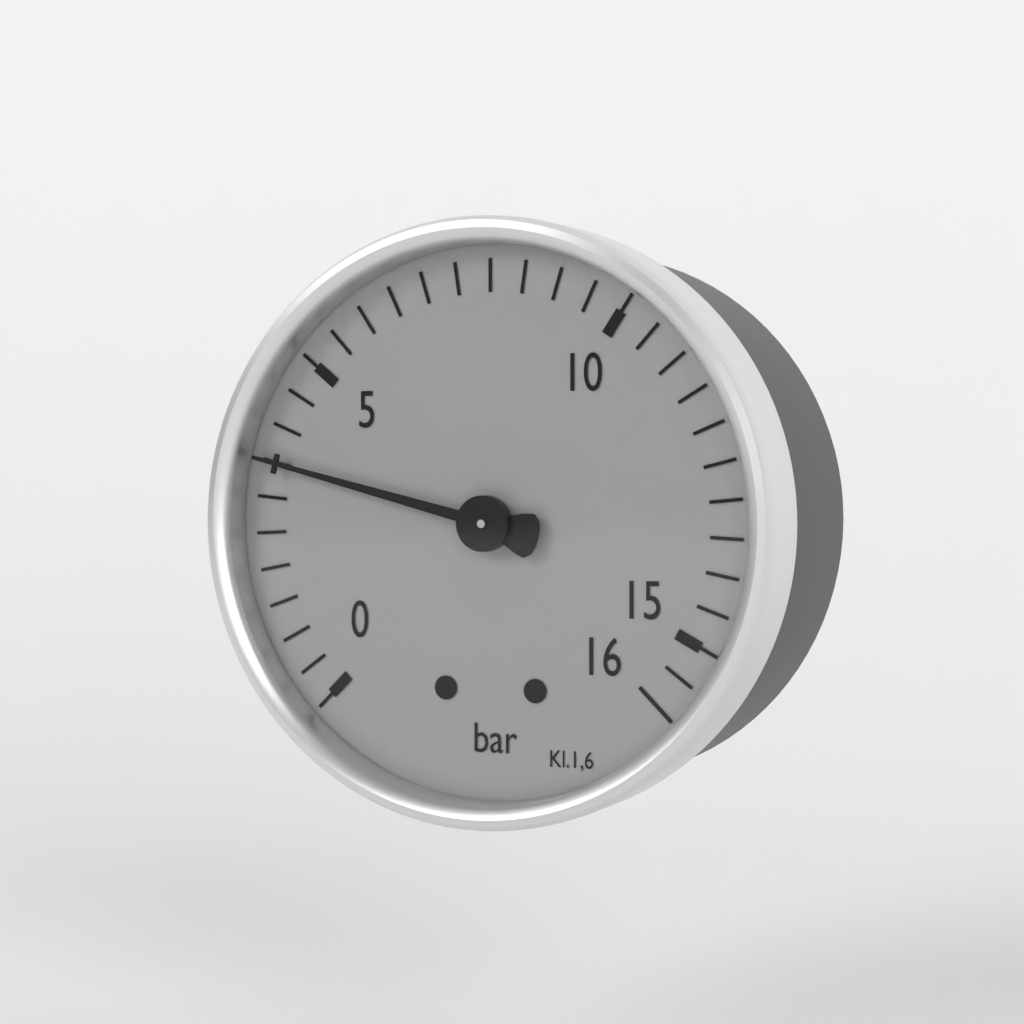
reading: 3.5 bar
